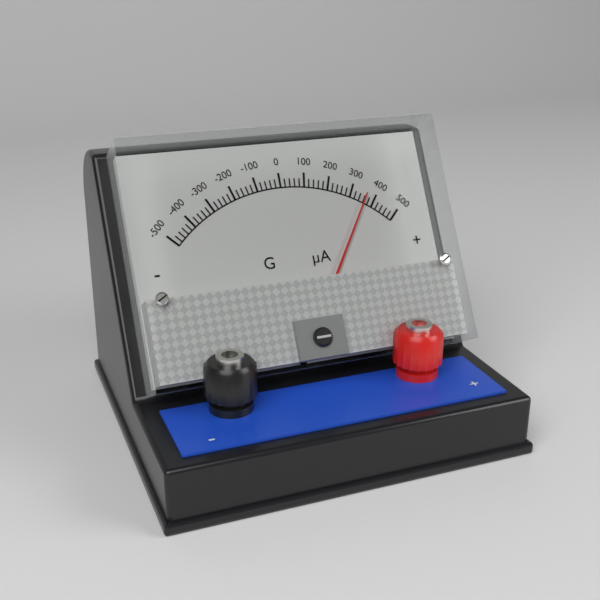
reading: 360 µA
